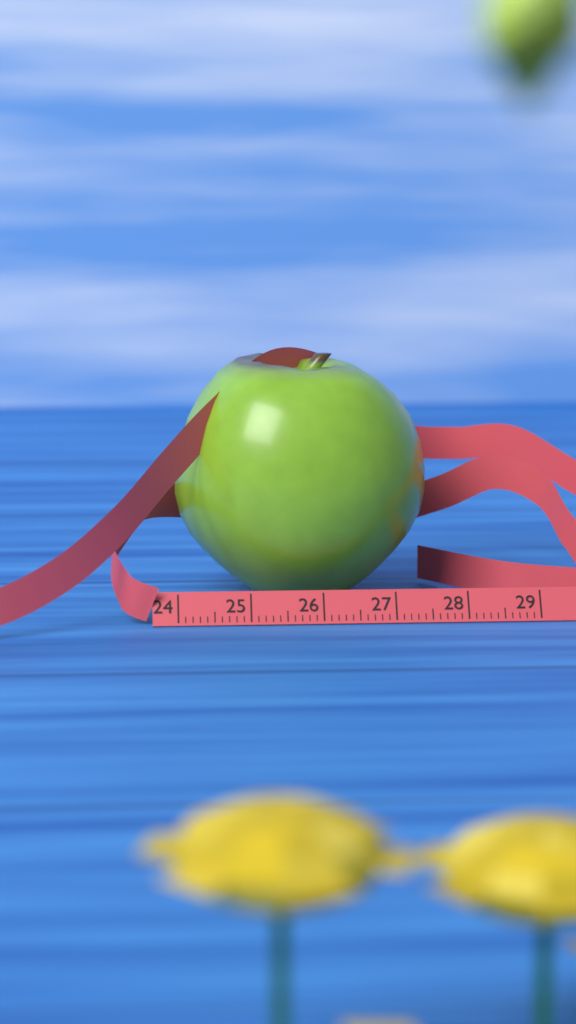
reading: 27.6 cm
